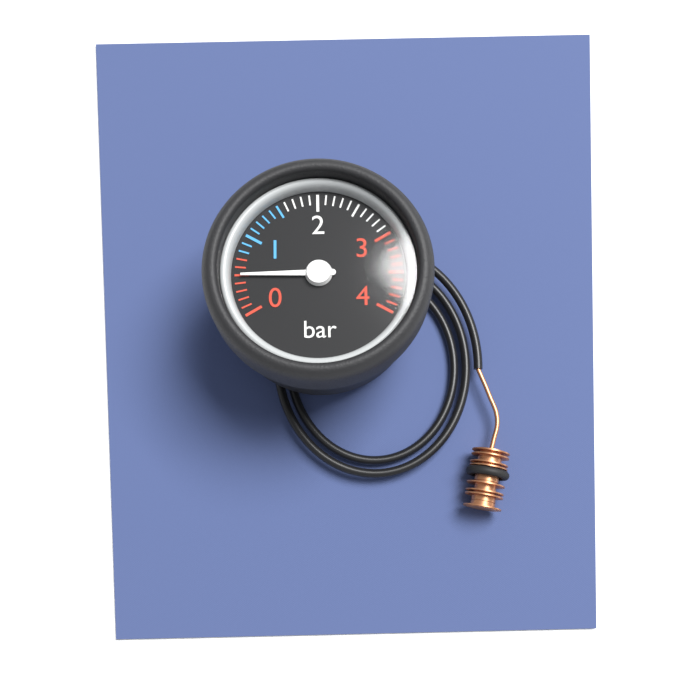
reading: 0.5 bar
